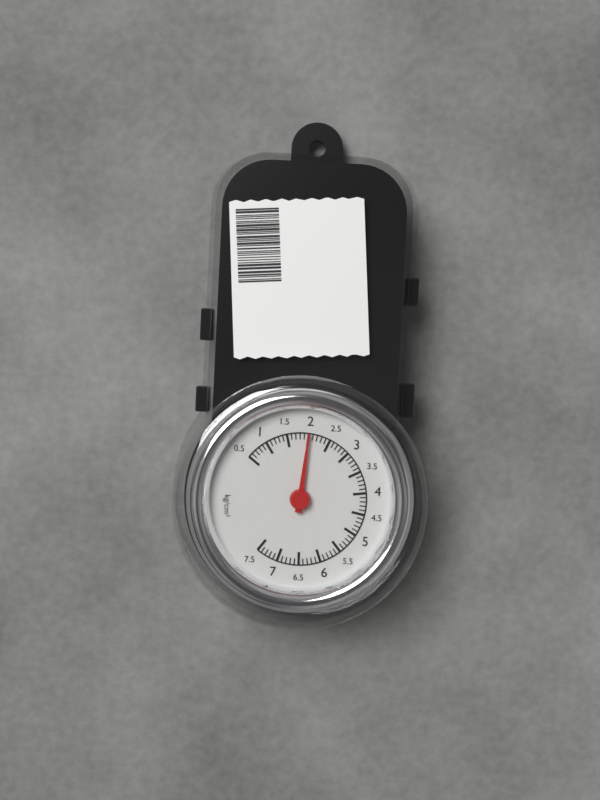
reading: 2.0 kg/cm²
